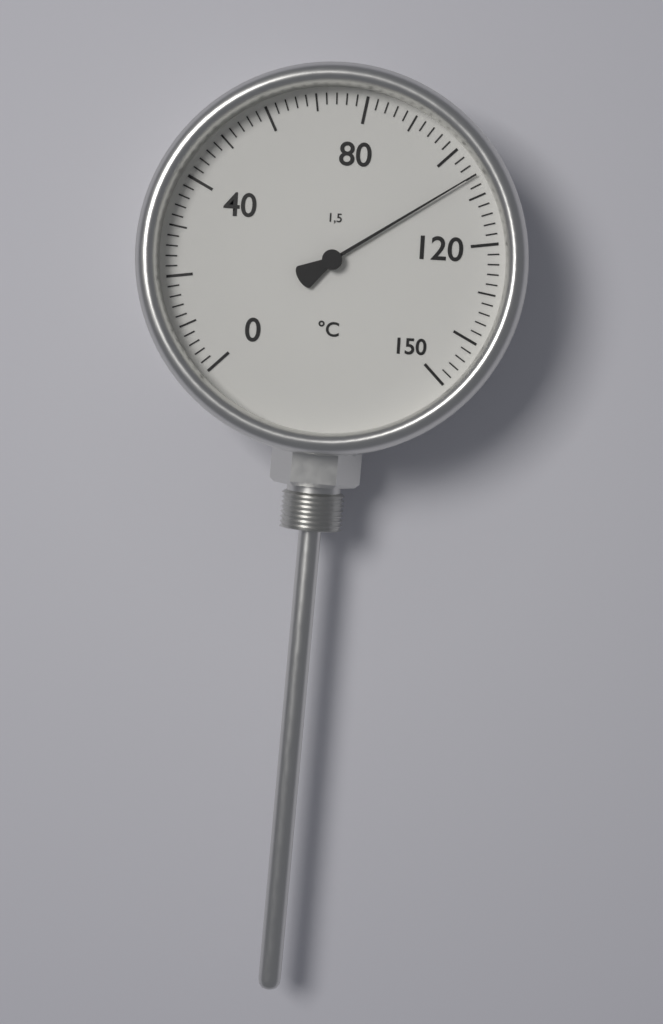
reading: 106 °C
